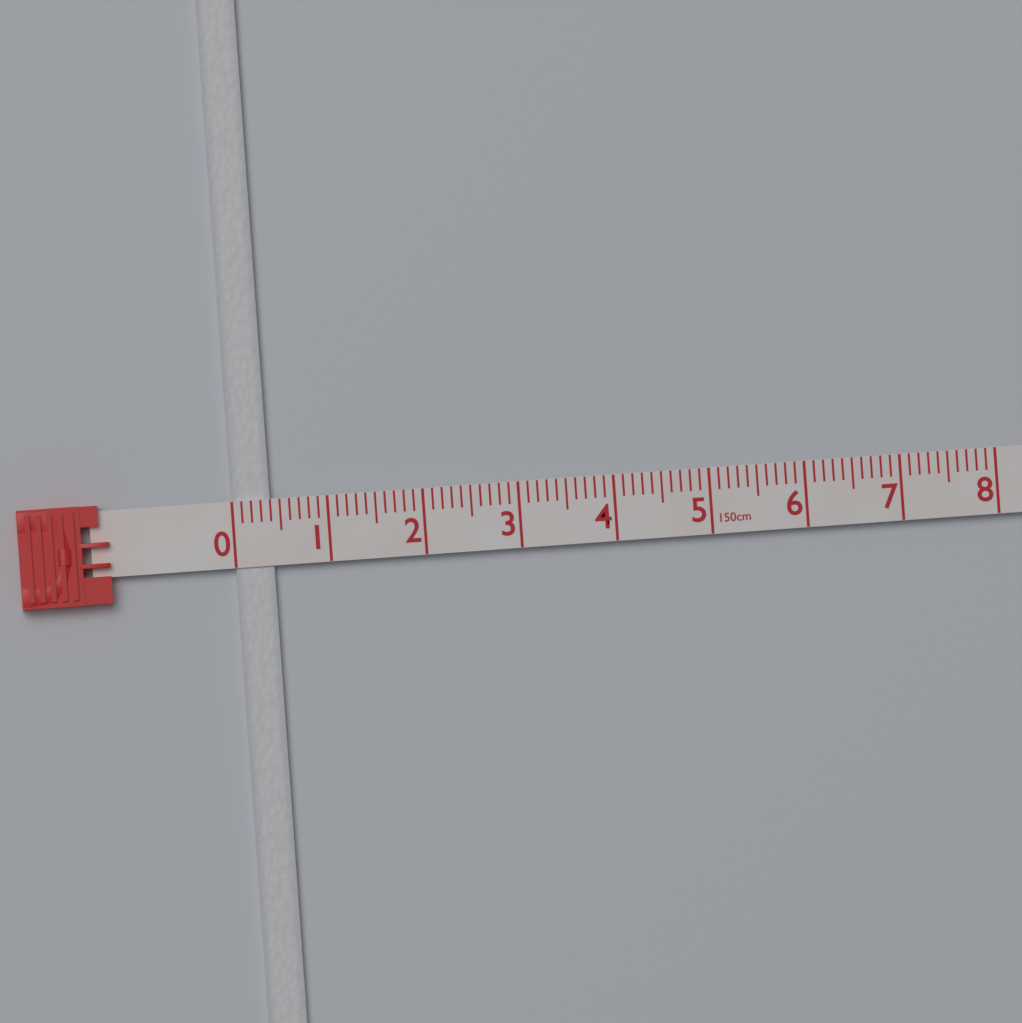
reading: 0.4 cm
